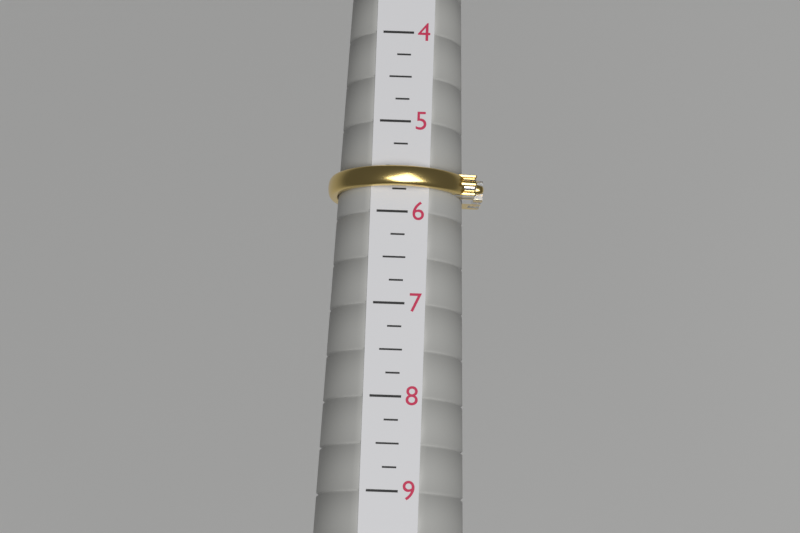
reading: 5.75 (no unit)
